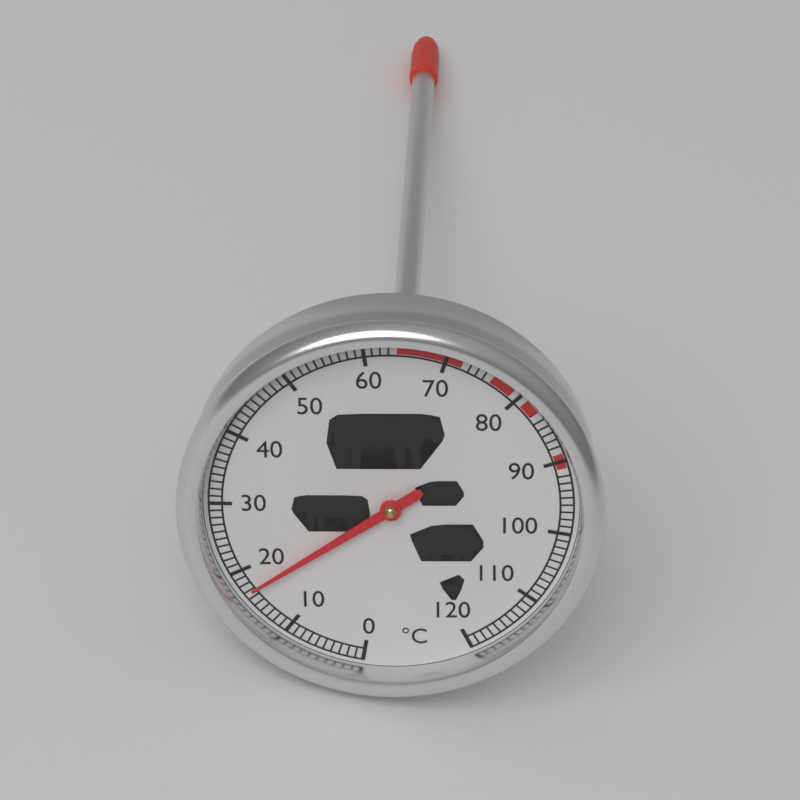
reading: 17 °C
